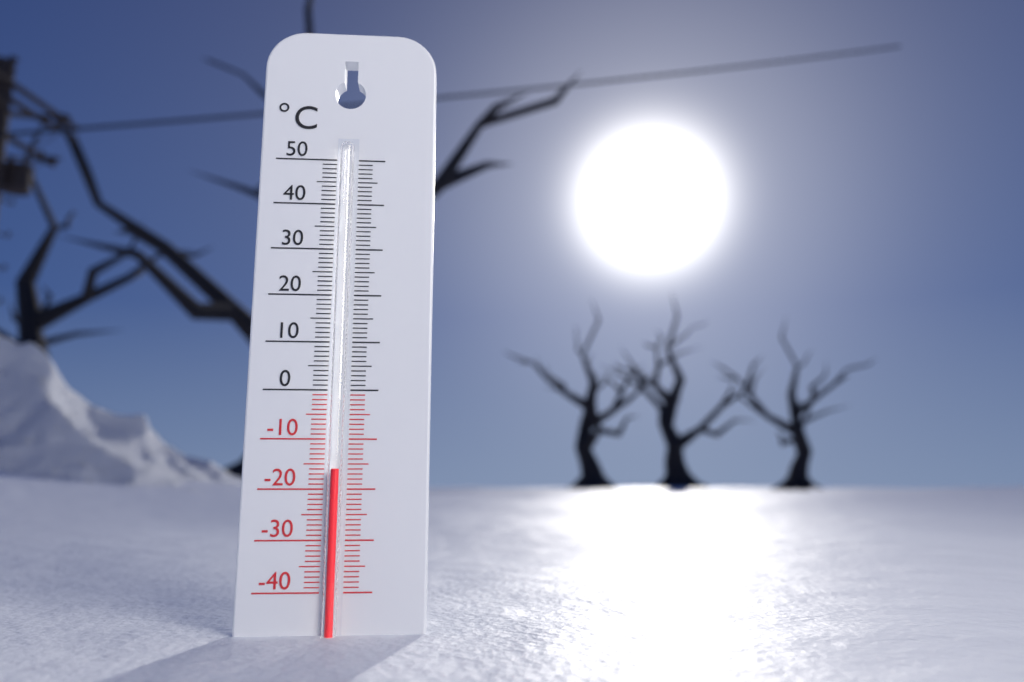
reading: -16 °C
